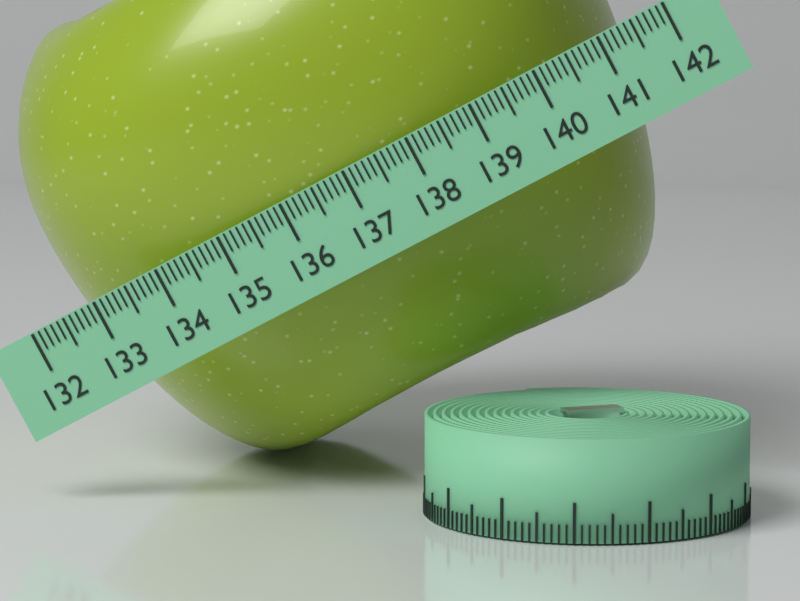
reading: 141.3 (no unit)
